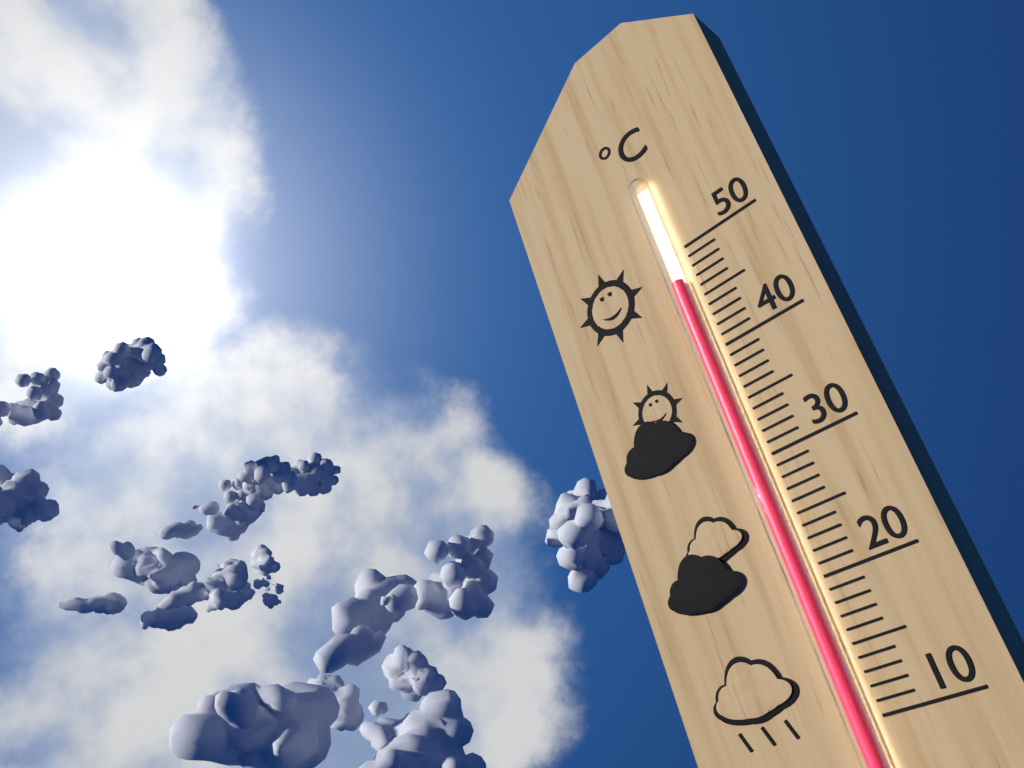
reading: 47 °C
